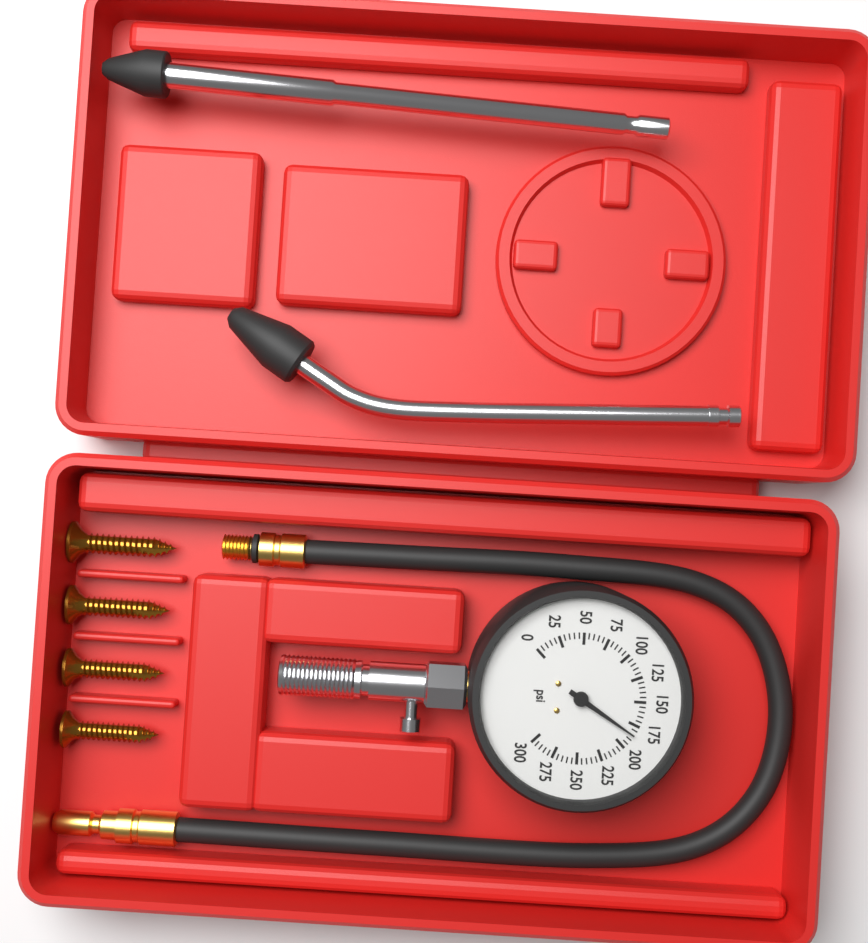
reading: 185 psi
